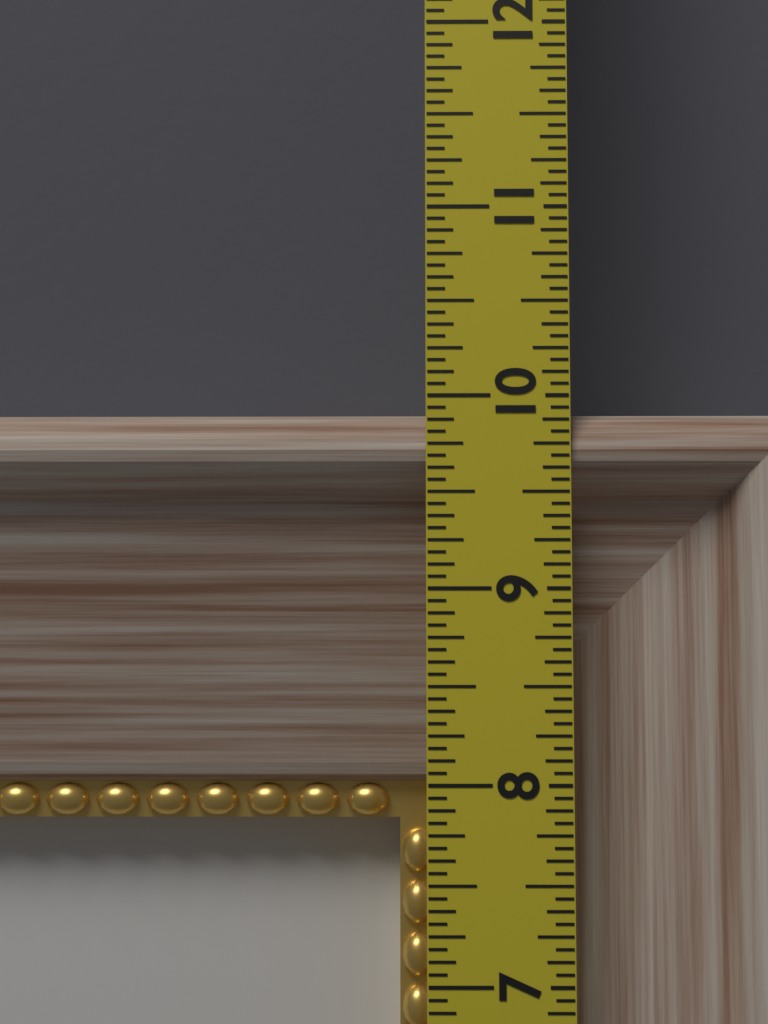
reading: 9.9375 in
